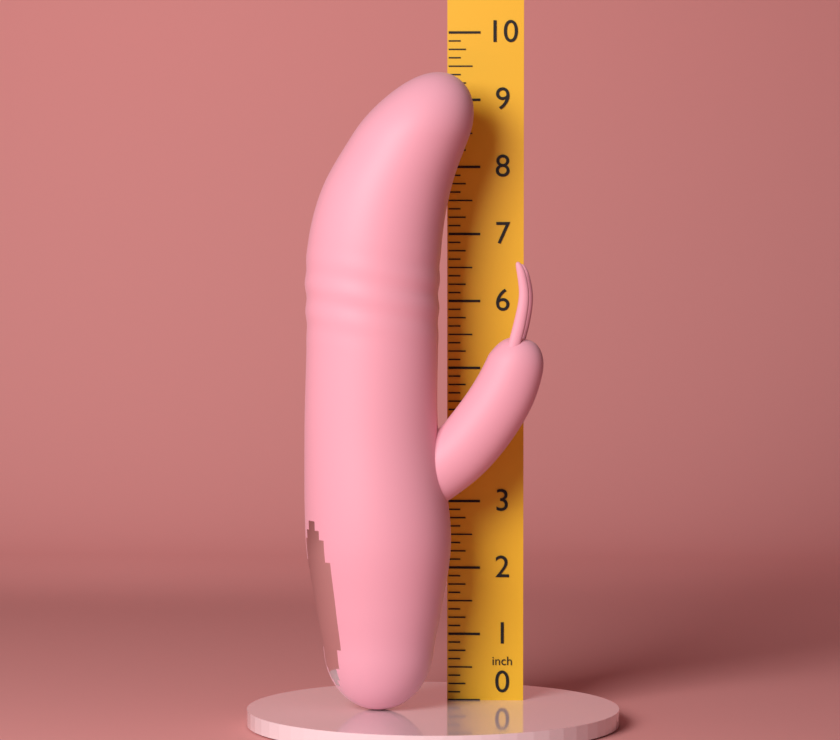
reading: 9.375 in
